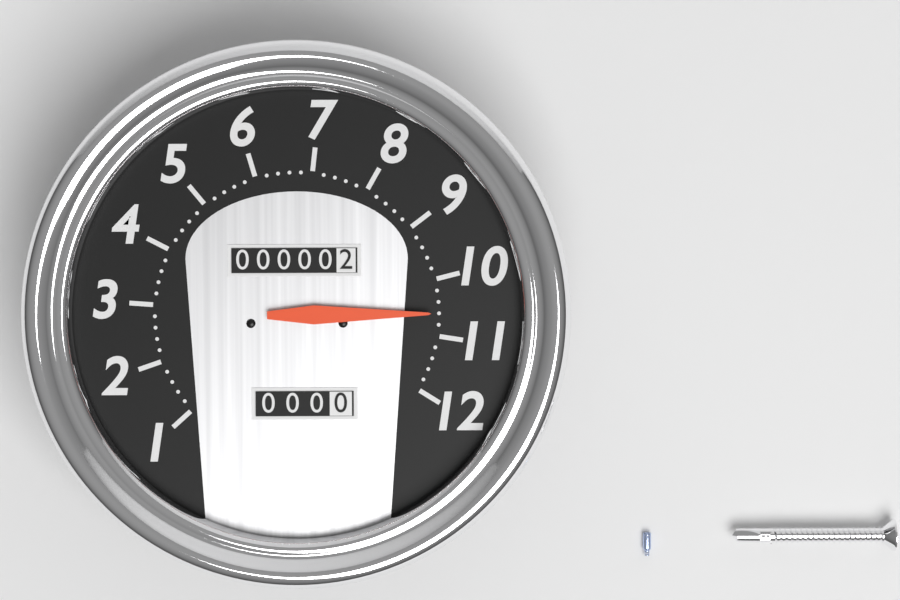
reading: 10.6 (no unit)
